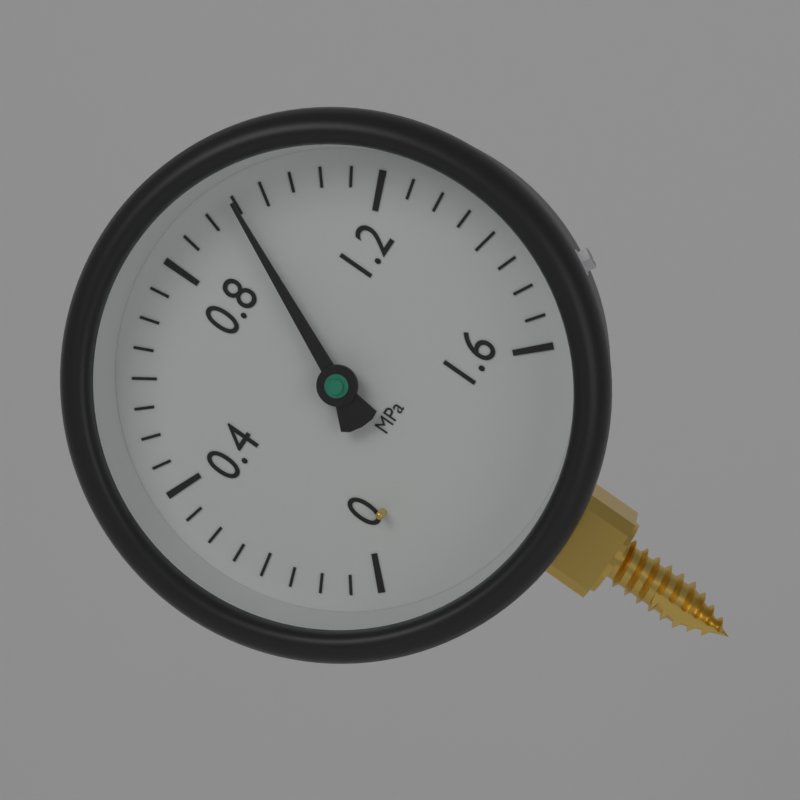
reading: 0.95 MPa
